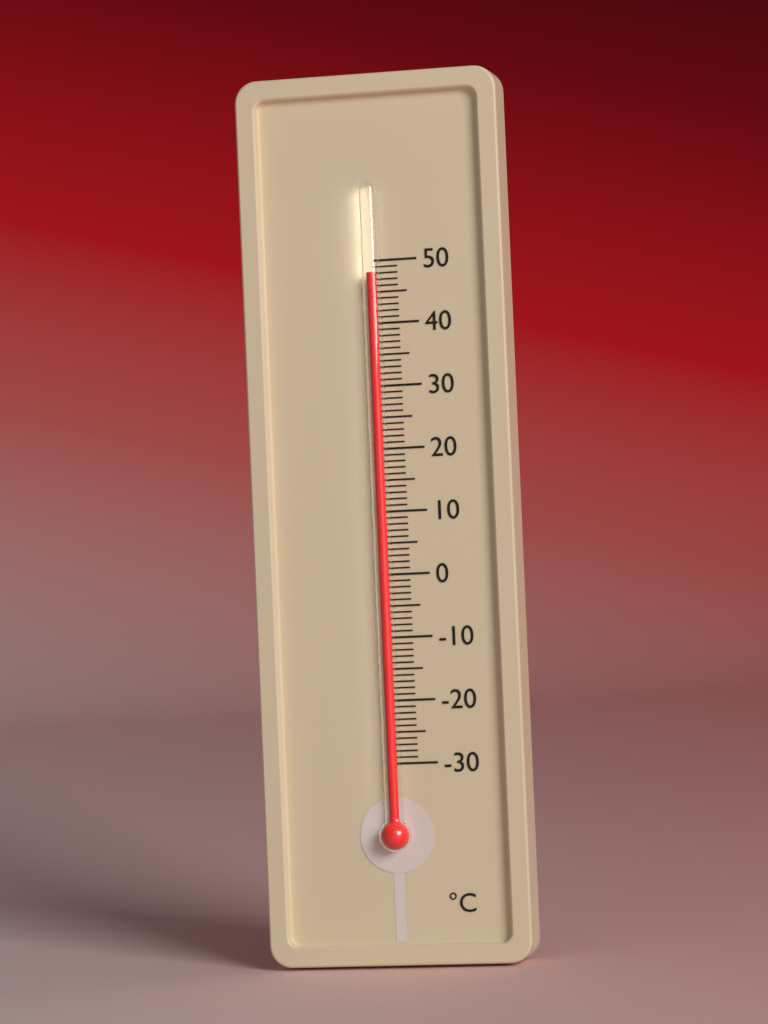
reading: 48 °C
